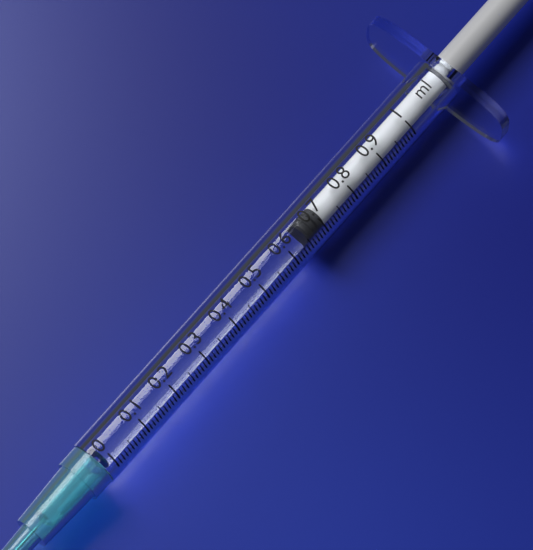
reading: 0.66 ml
